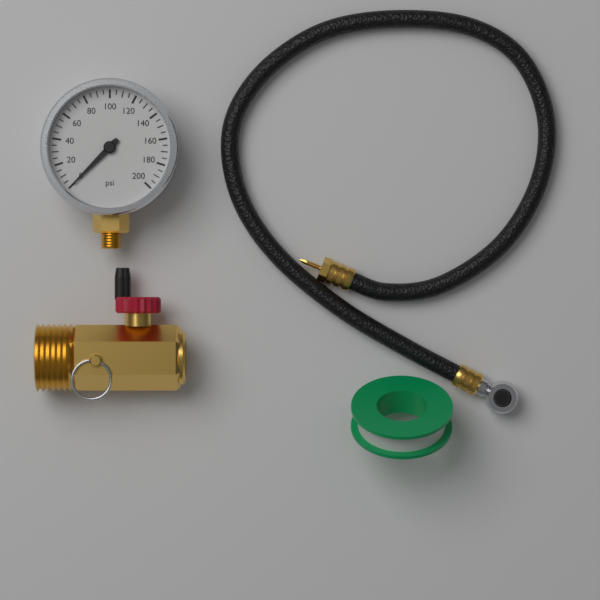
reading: 0 psi
